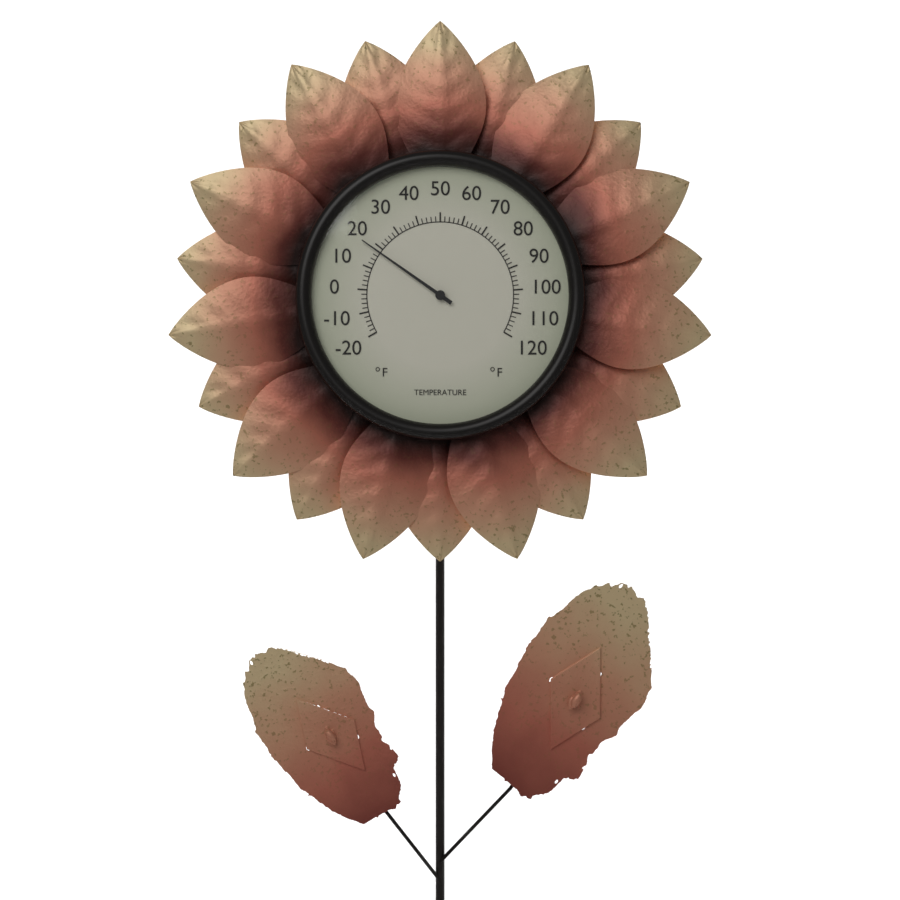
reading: 18 °F
